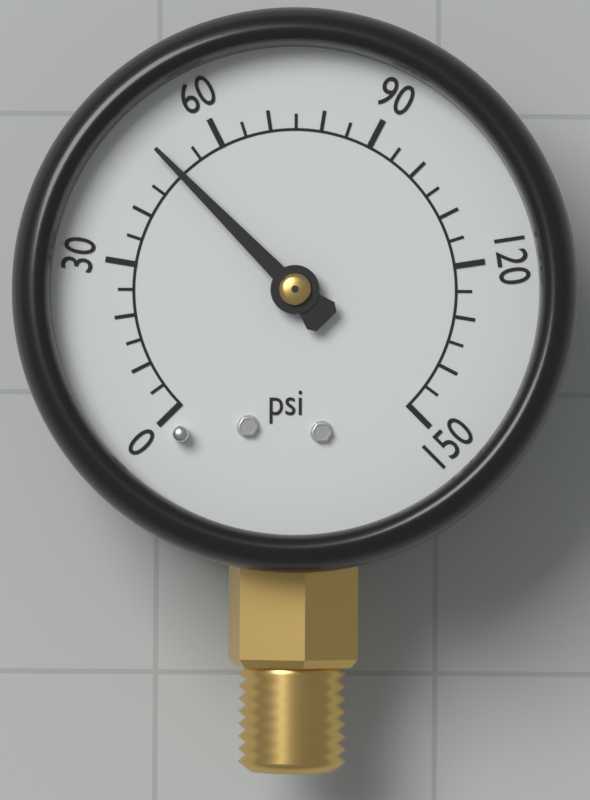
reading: 50 psi
